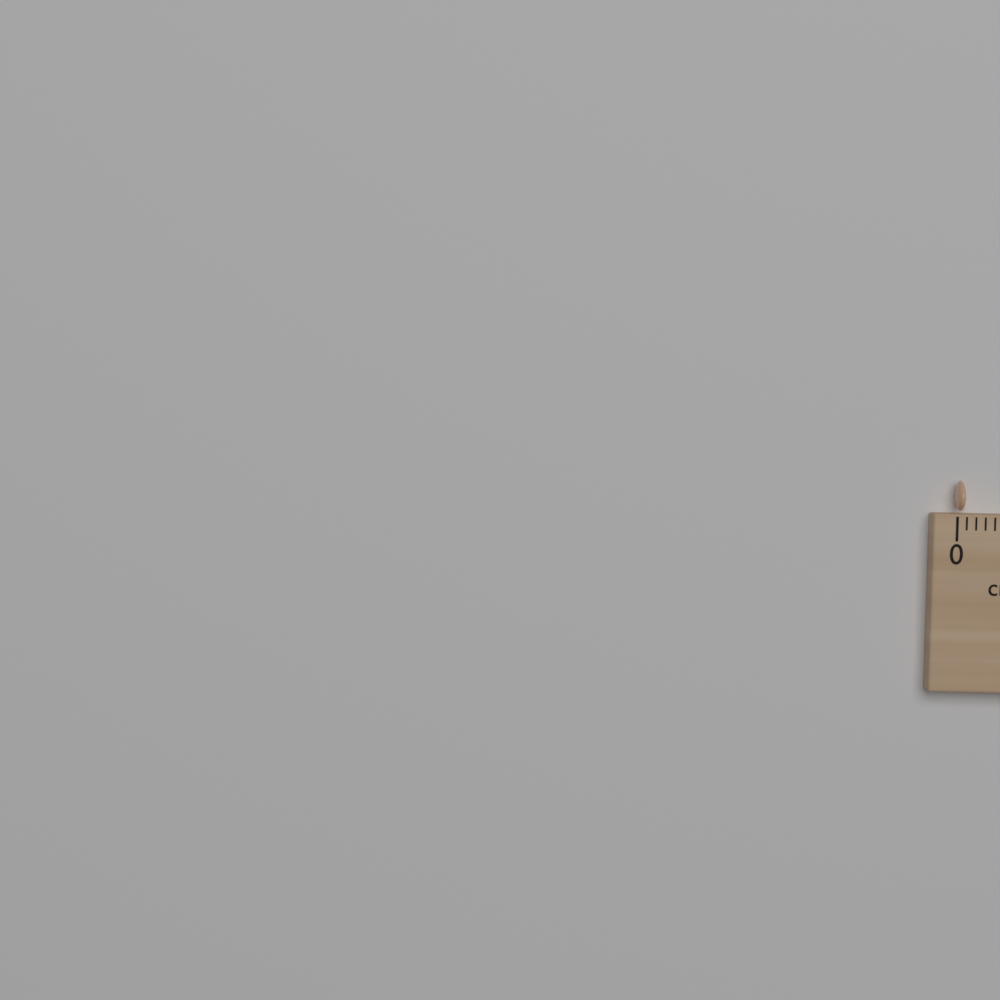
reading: 0.1 cm
